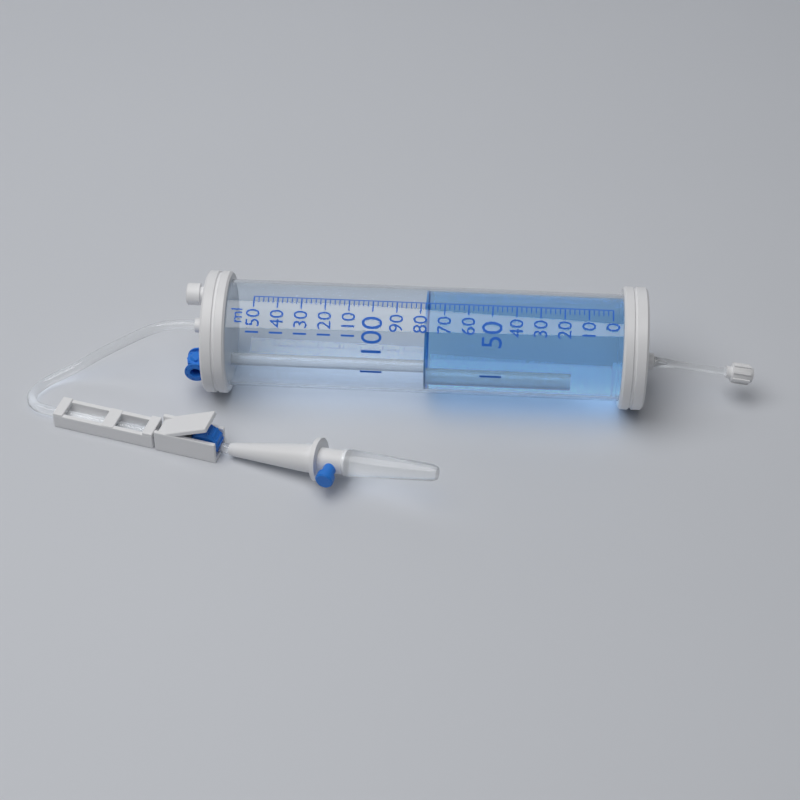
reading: 78 ml
